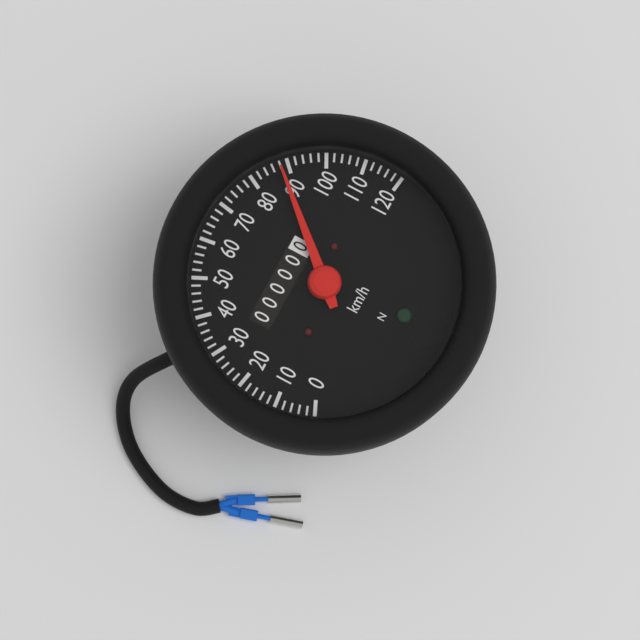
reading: 88 km/h
